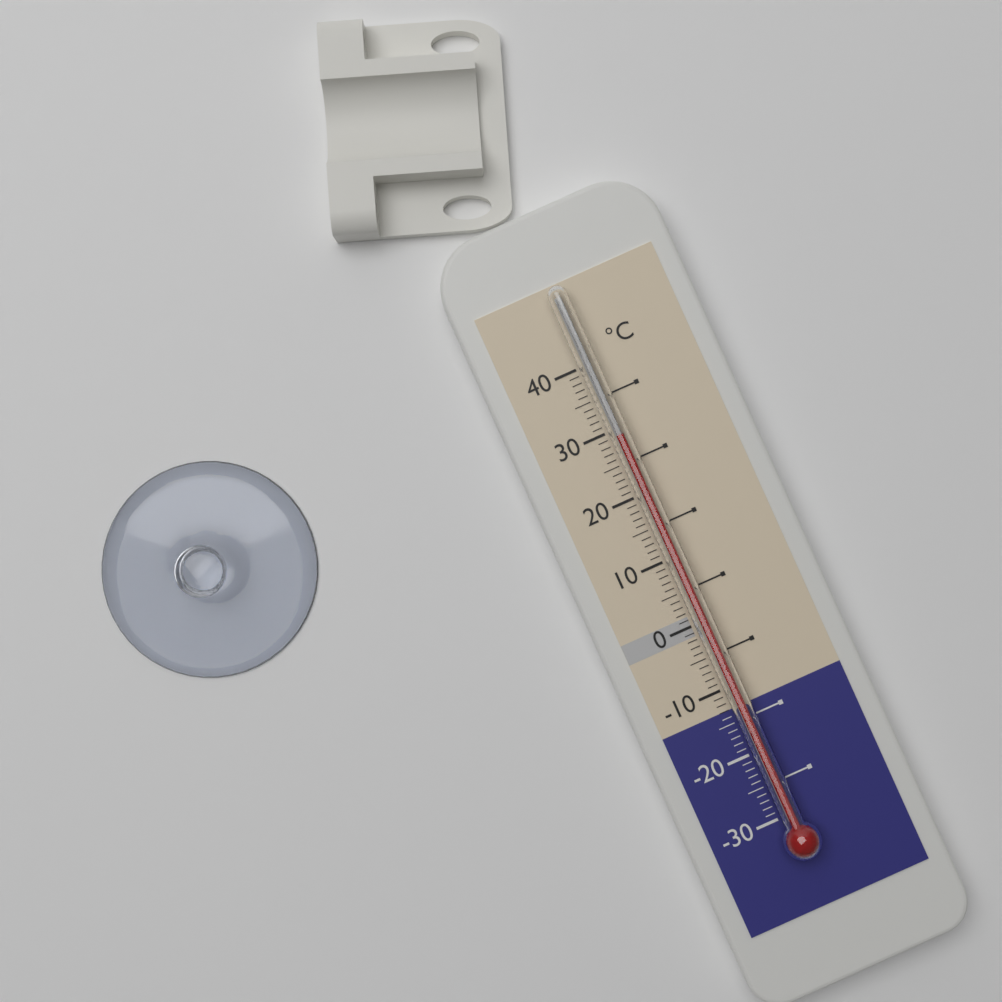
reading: 29 °C
